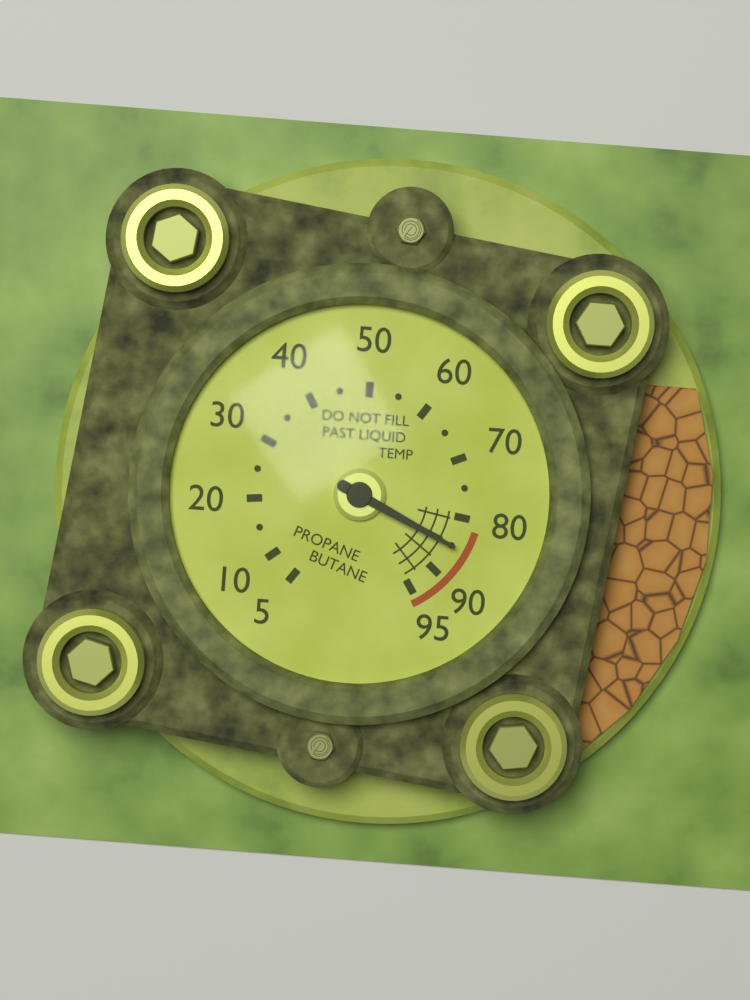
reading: 85 (no unit)
